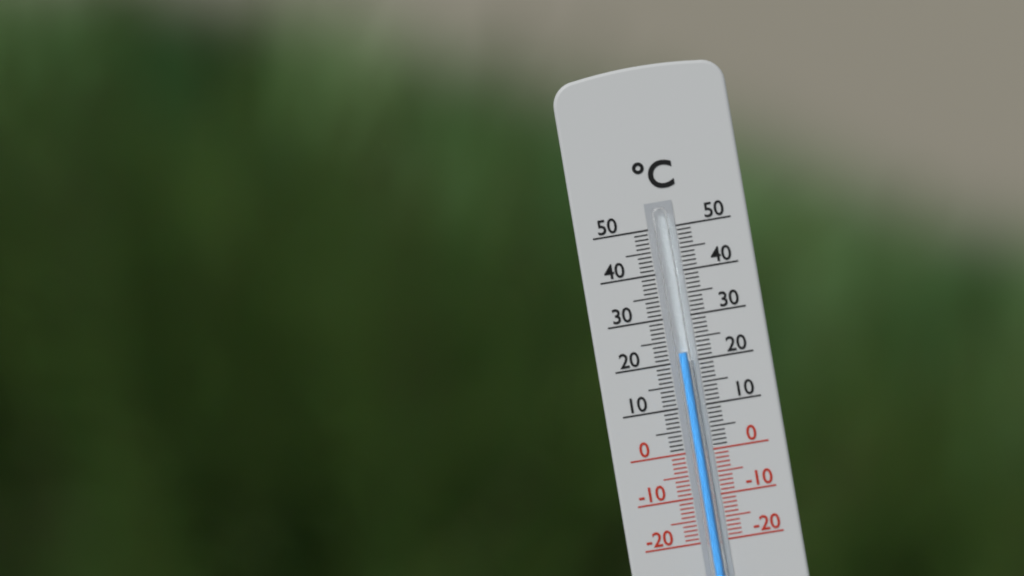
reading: 22 °C
